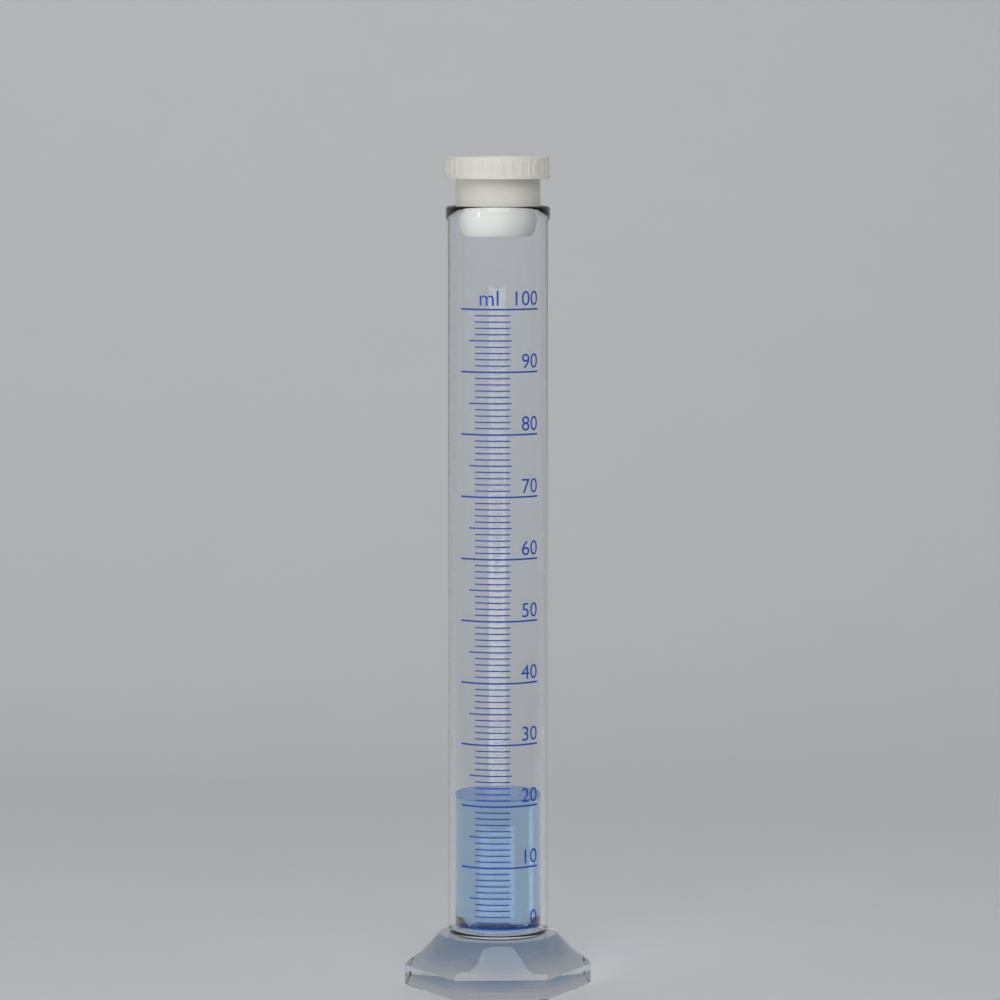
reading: 21 ml
